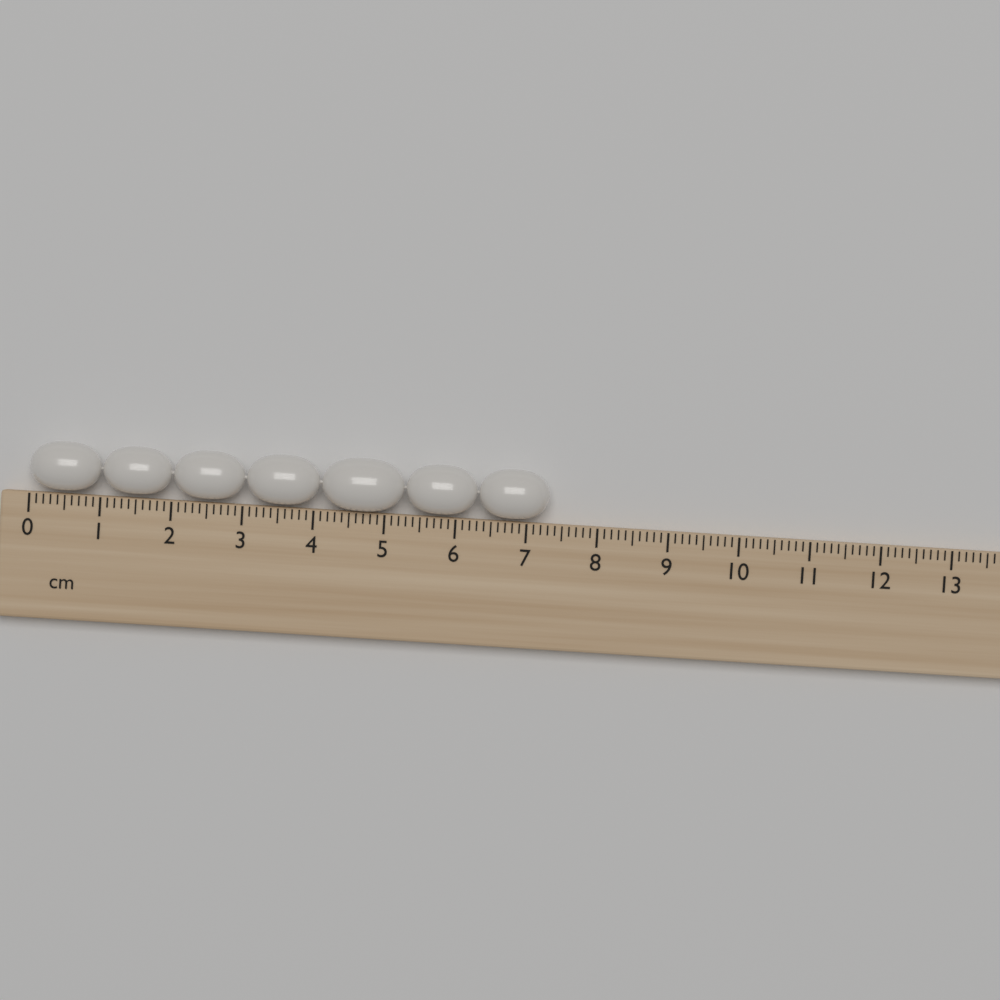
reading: 7.3 cm
